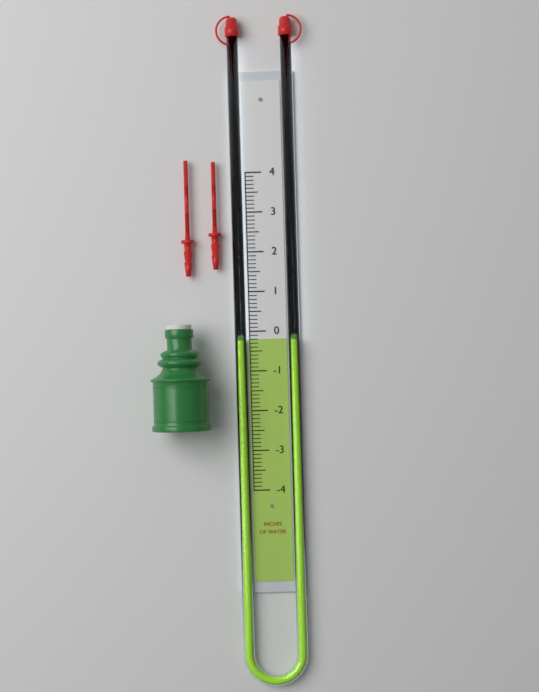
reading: -0.2 in
